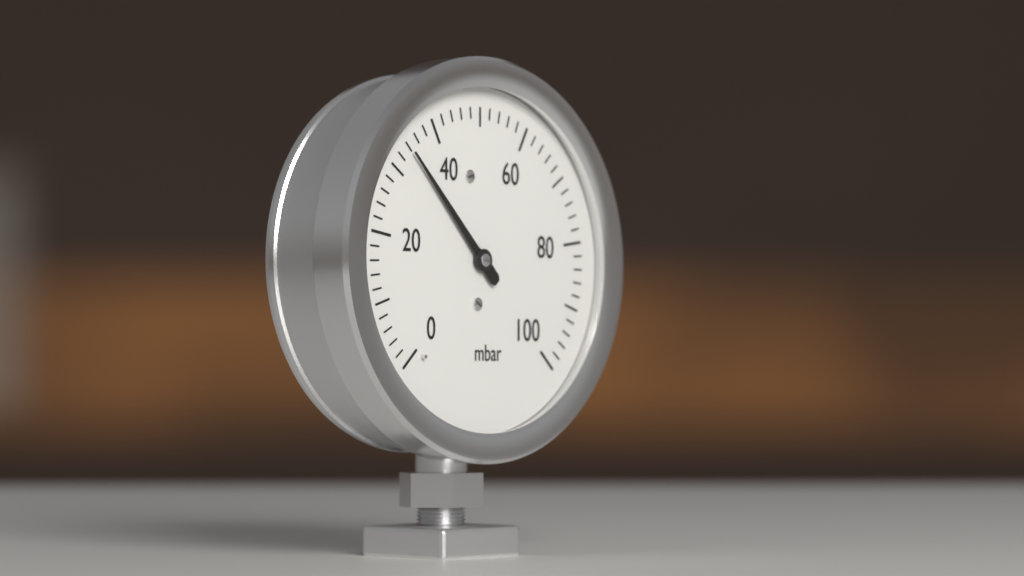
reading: 34 mbar
